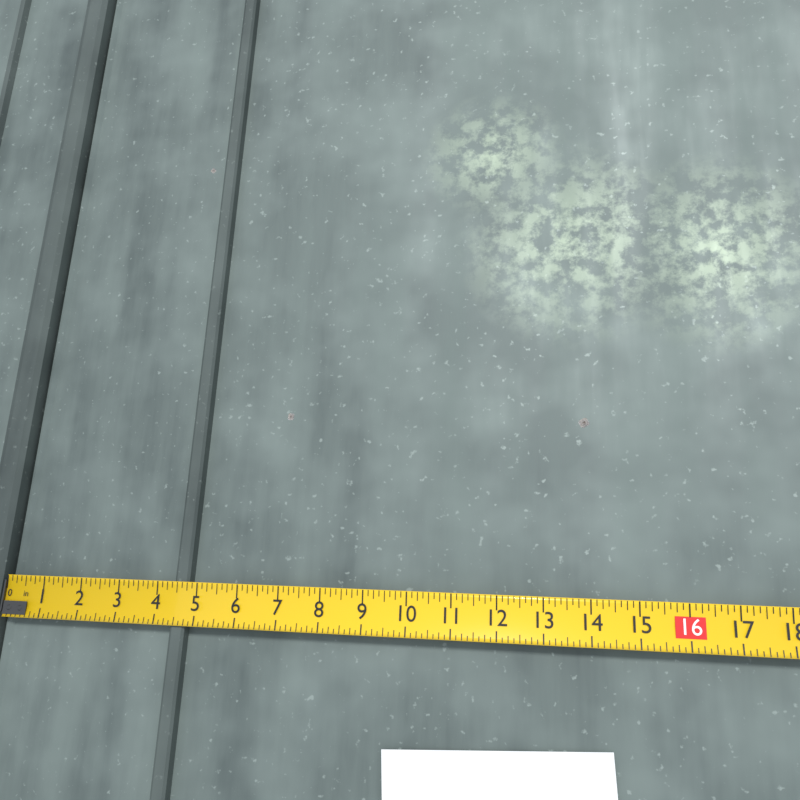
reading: 4.750 in
